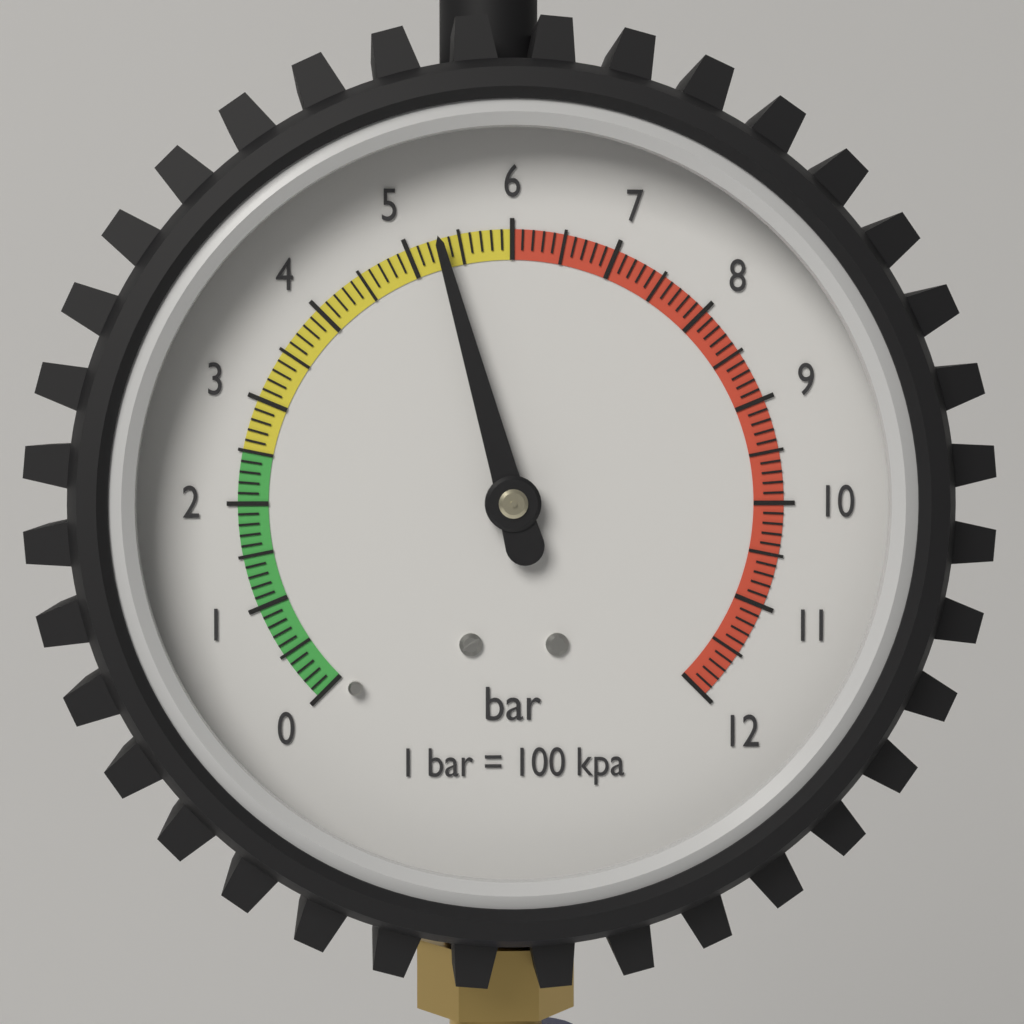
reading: 5.3 bar
